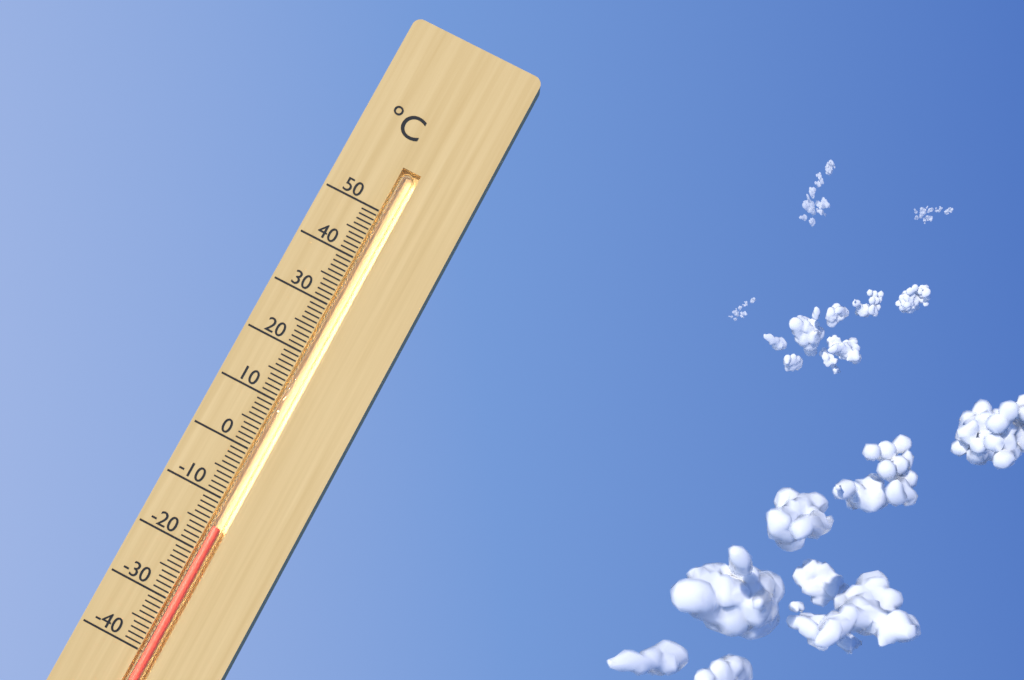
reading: -15 °C
